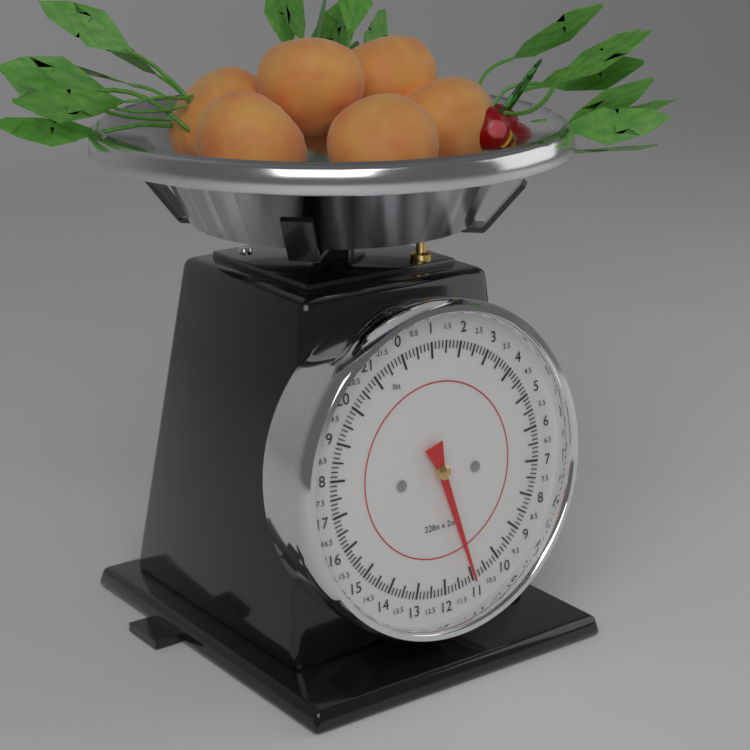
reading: 11.000 lbs
